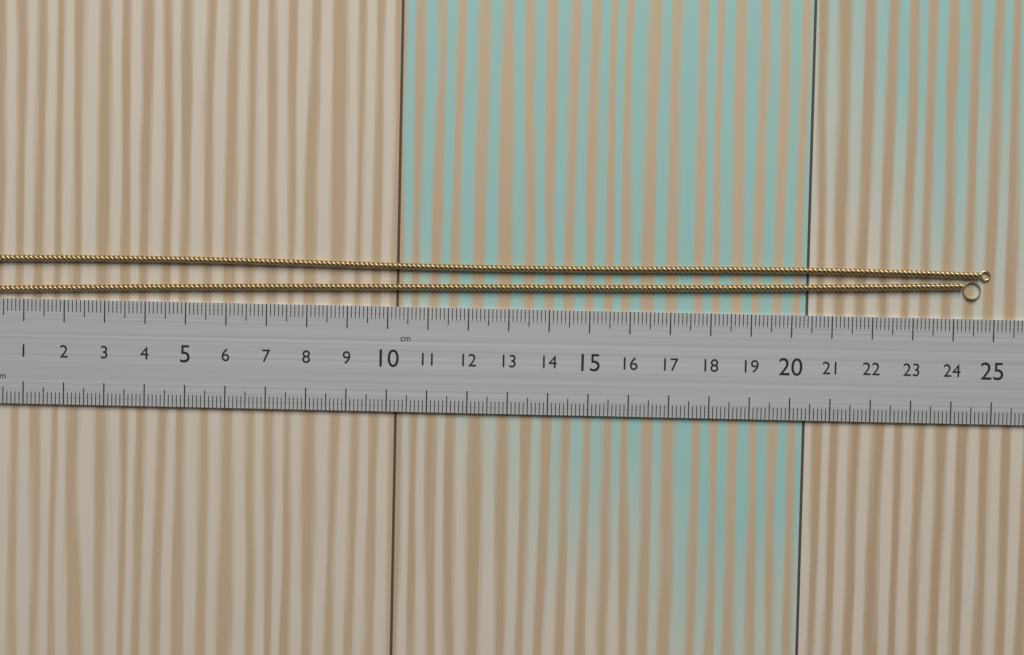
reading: 24.9 cm
